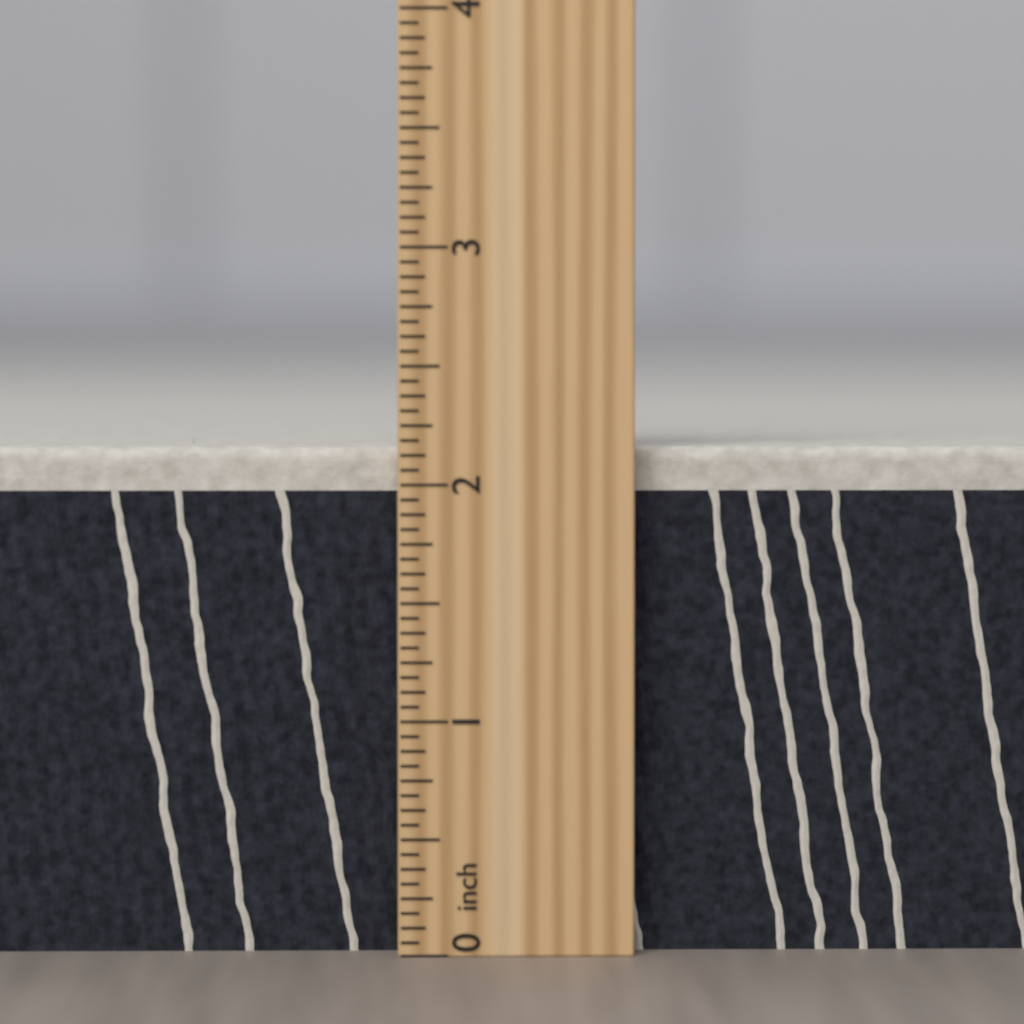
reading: 2.1875 inch
